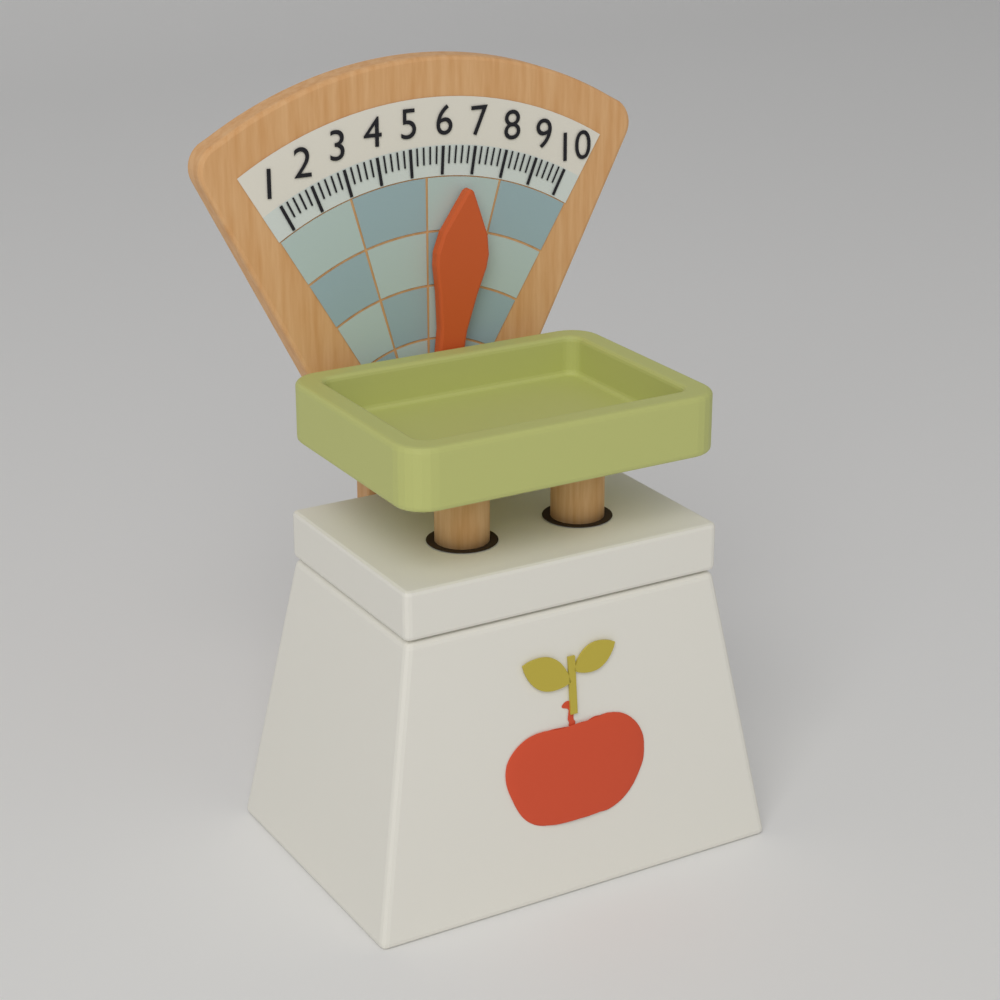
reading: 6.8 (no unit)
